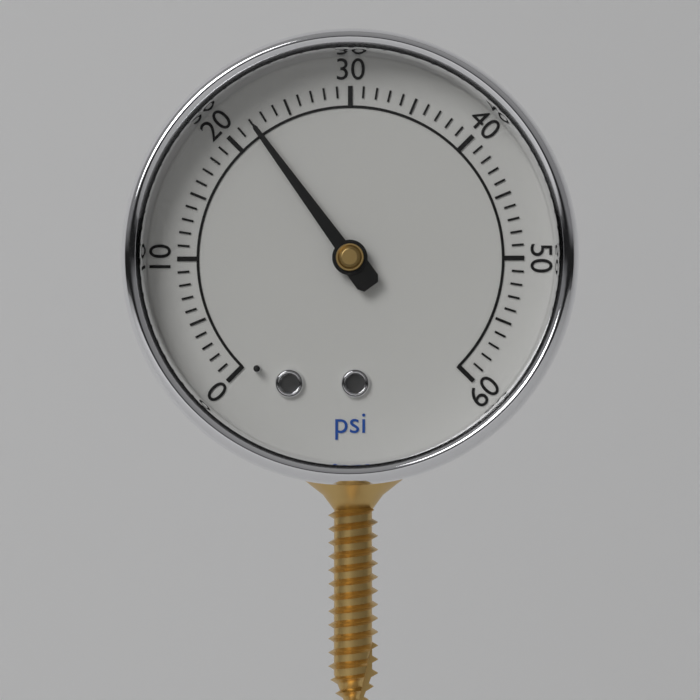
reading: 22 psi
